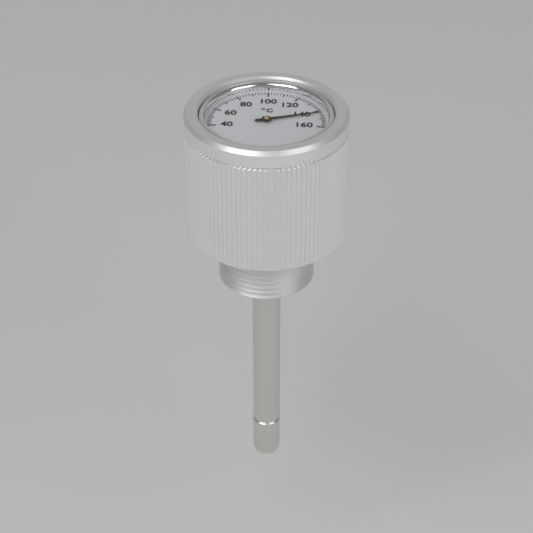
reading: 144 °C
